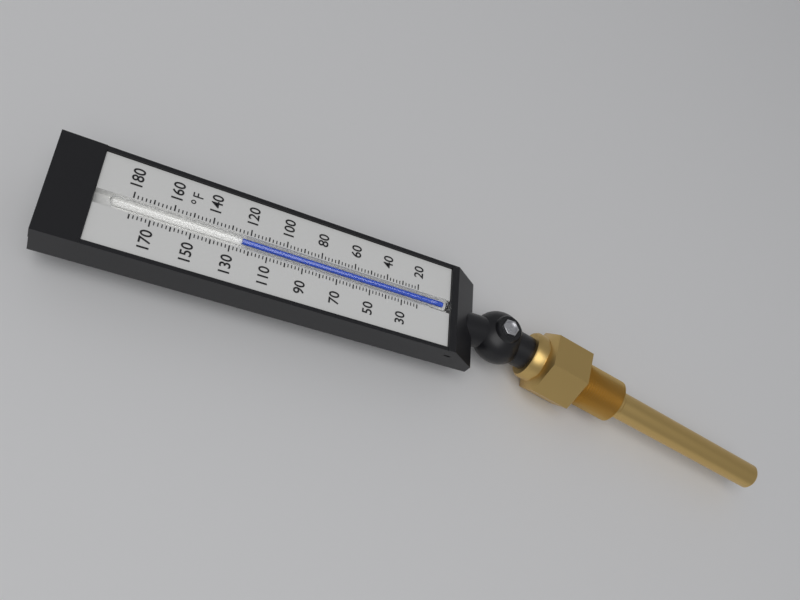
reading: 124 °F
